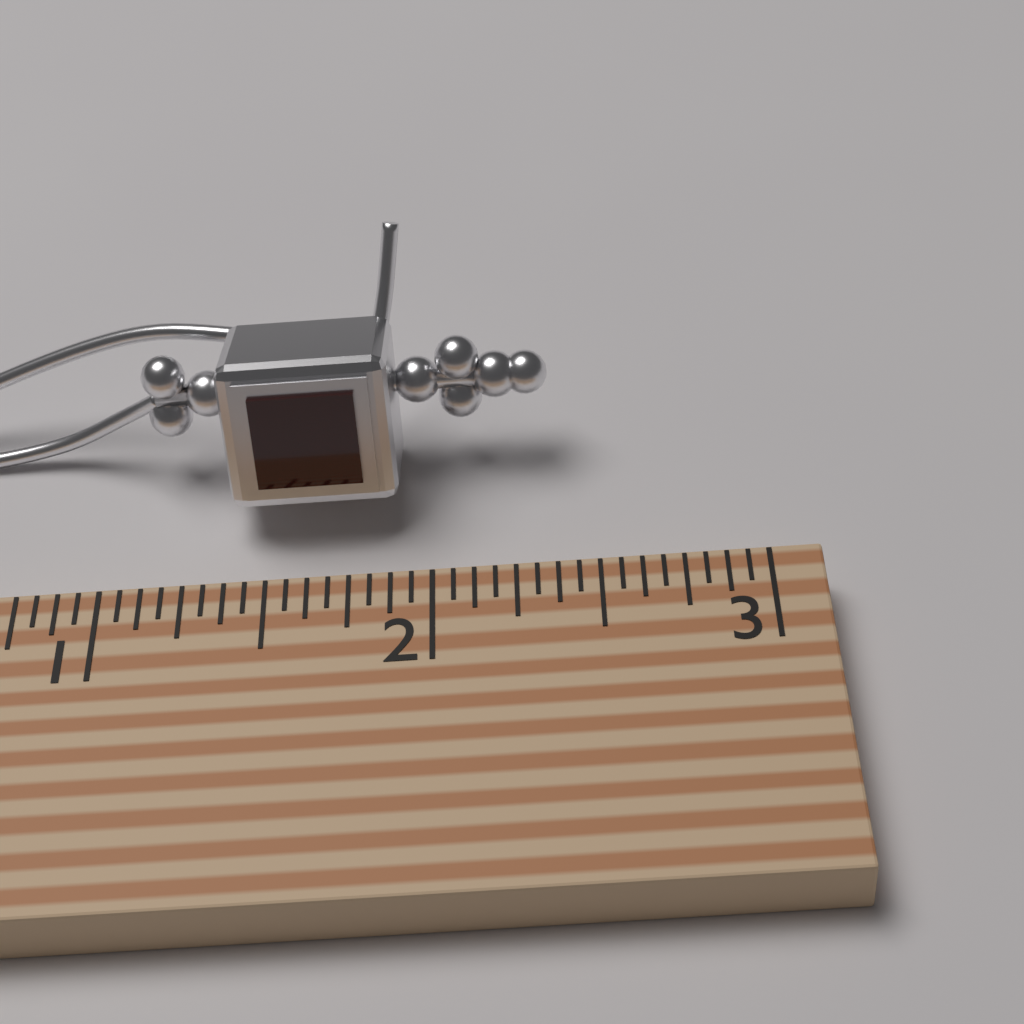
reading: 2.3750 (no unit)
